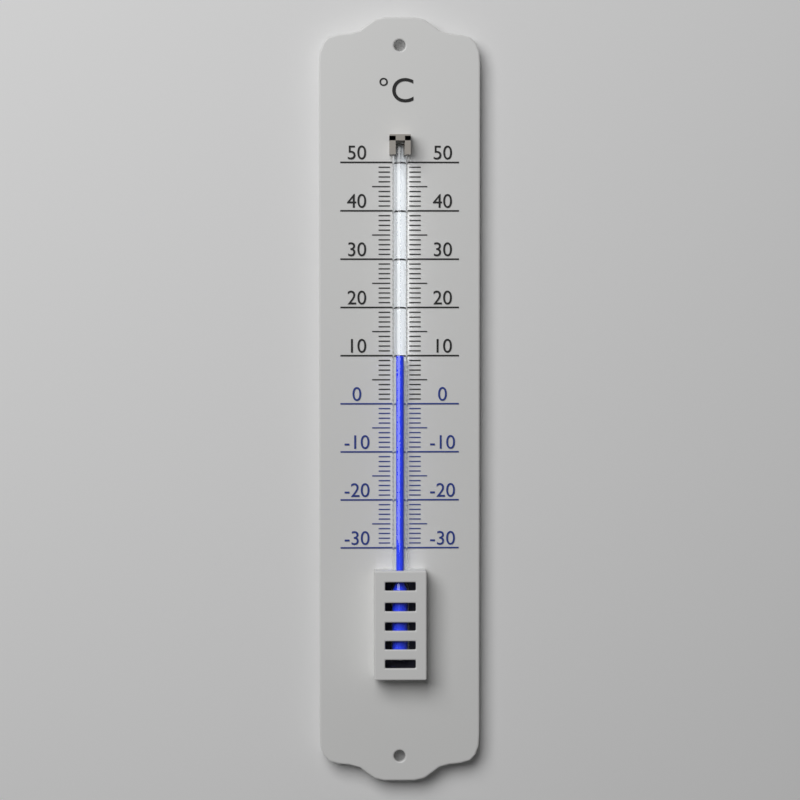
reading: 10 °C
